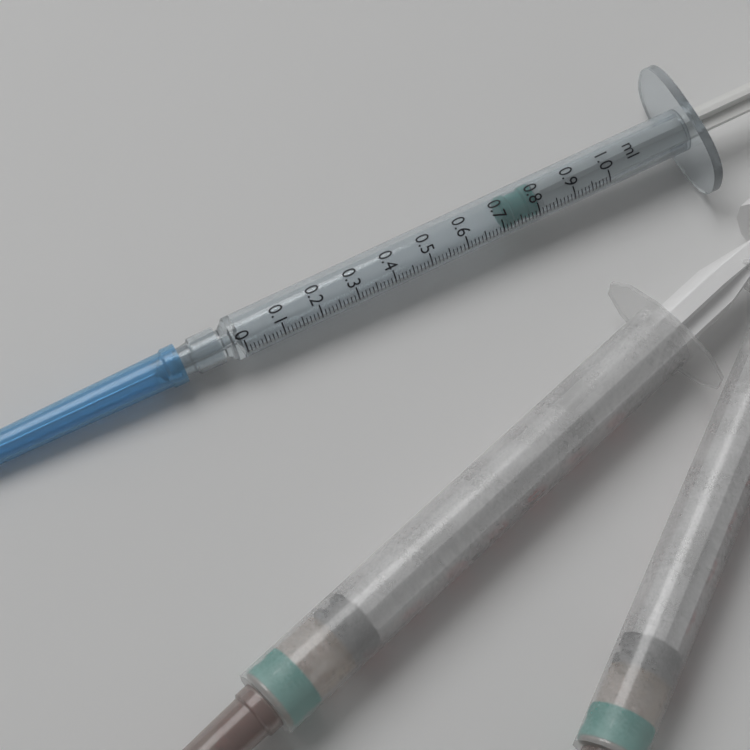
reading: 0.71 ml
